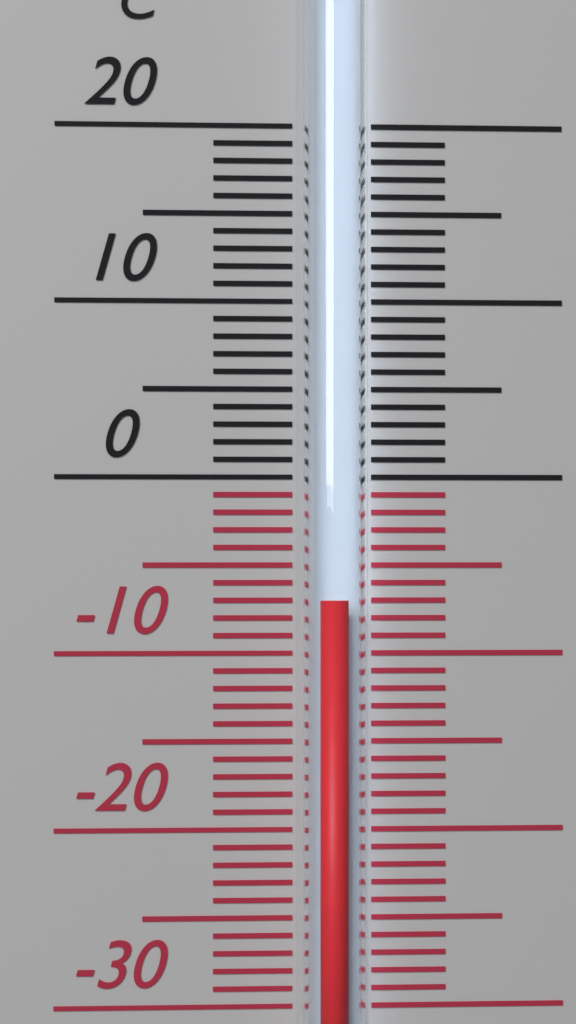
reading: -7 °C
